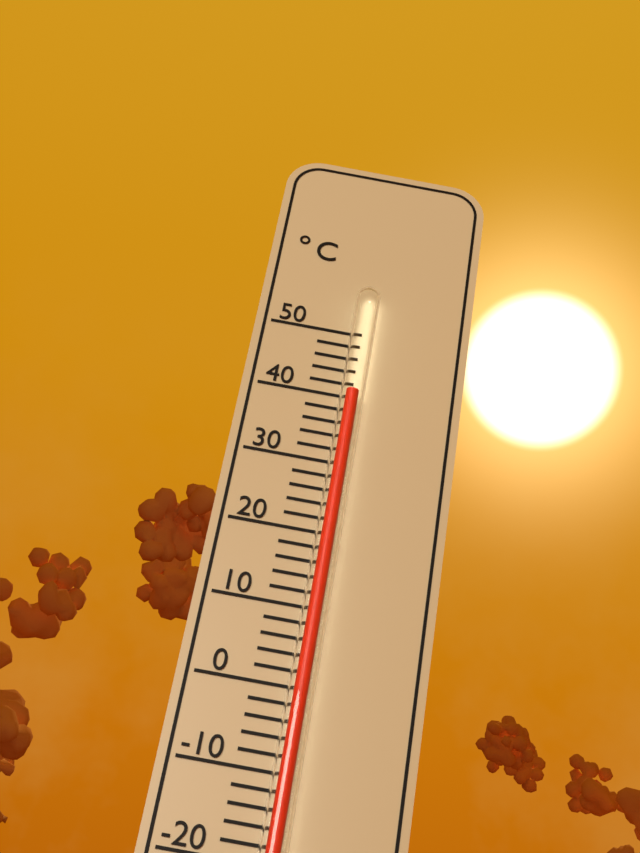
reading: 40 °C
